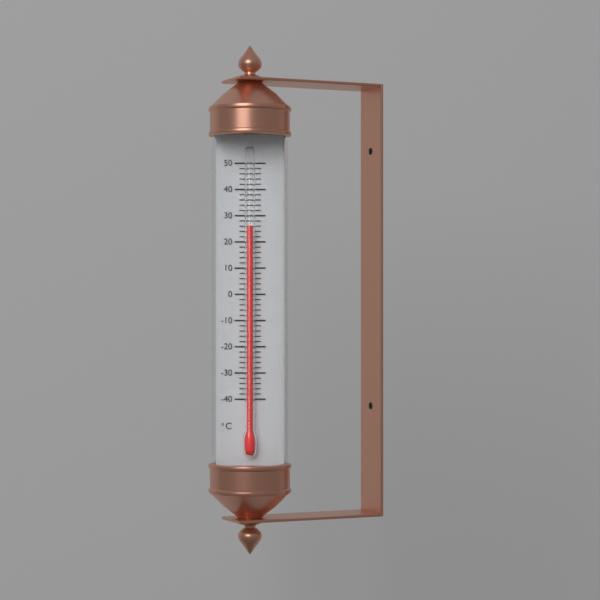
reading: 26 °C
